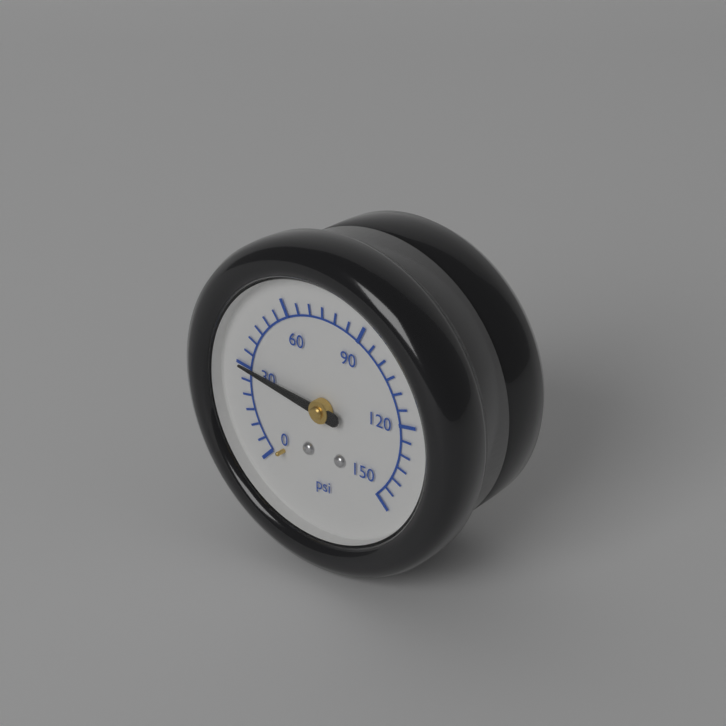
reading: 30 psi
